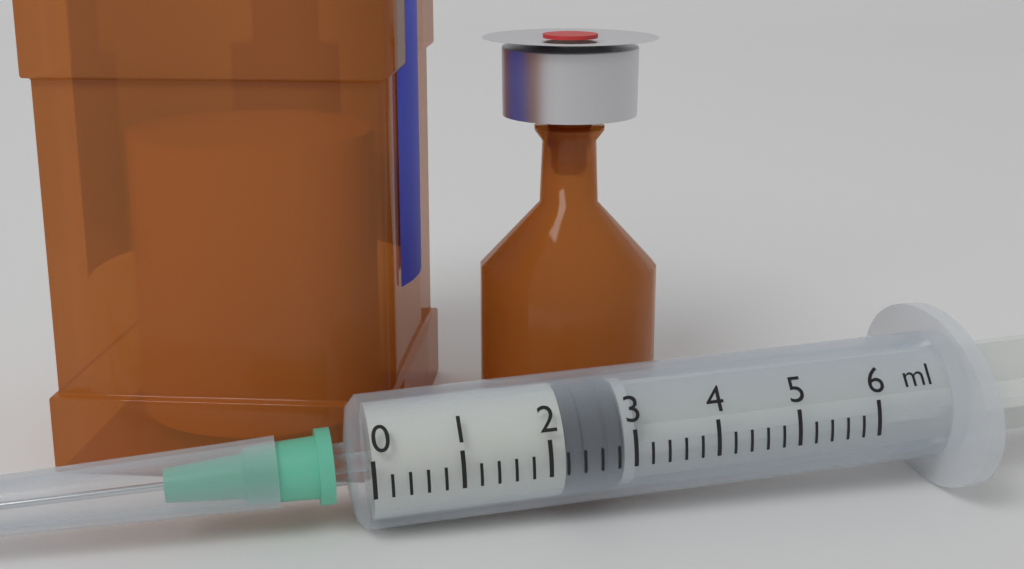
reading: 2.2 ml
